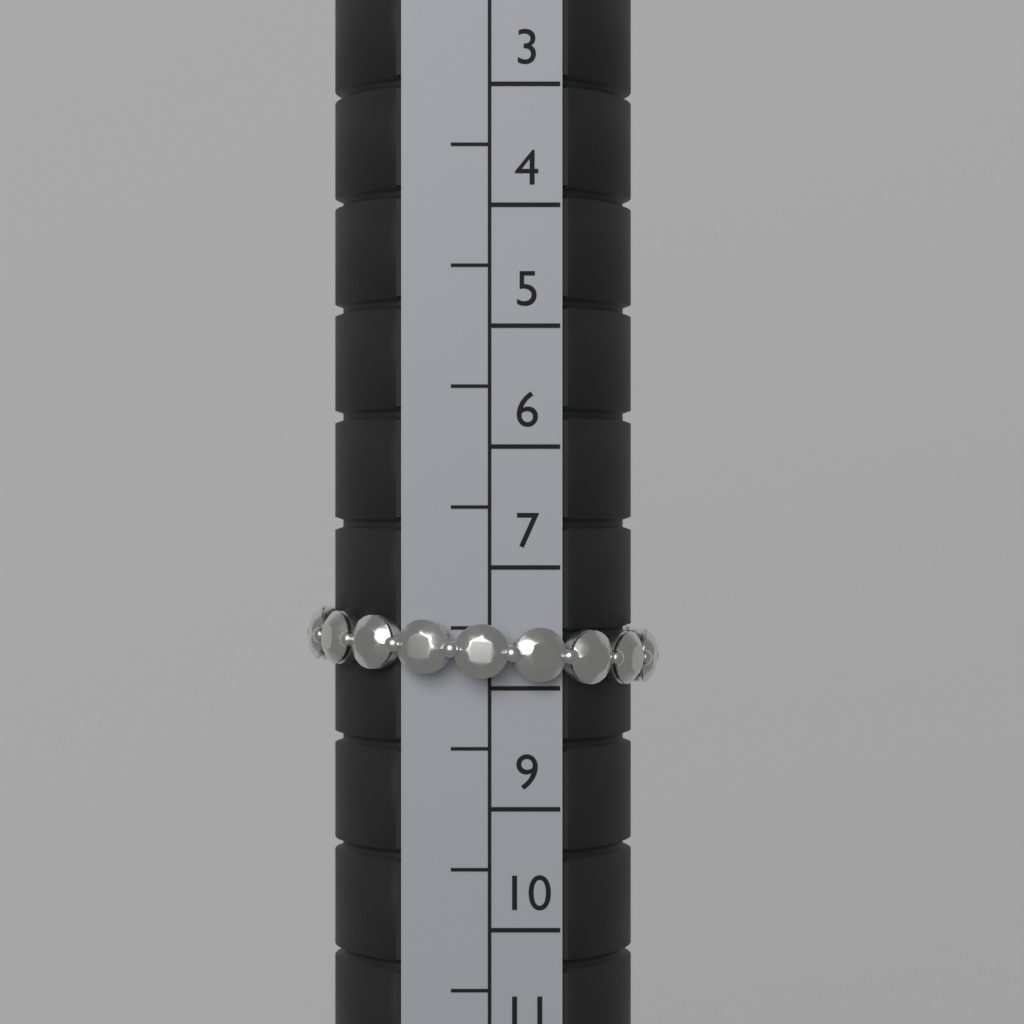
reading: 8.0 (no unit)
